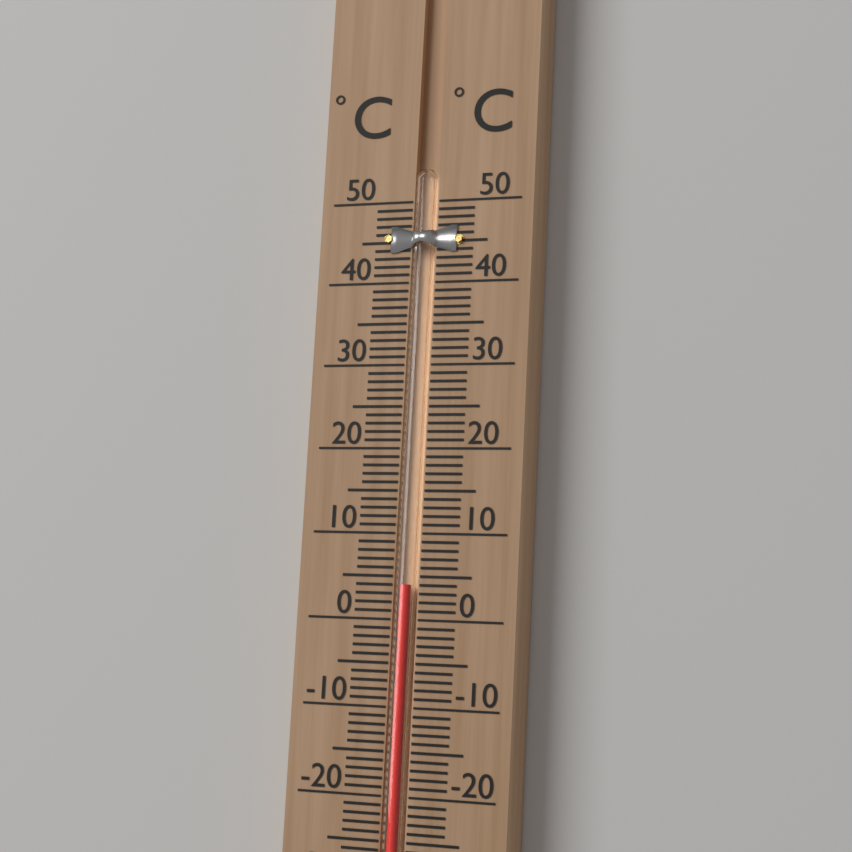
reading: 4 °C
